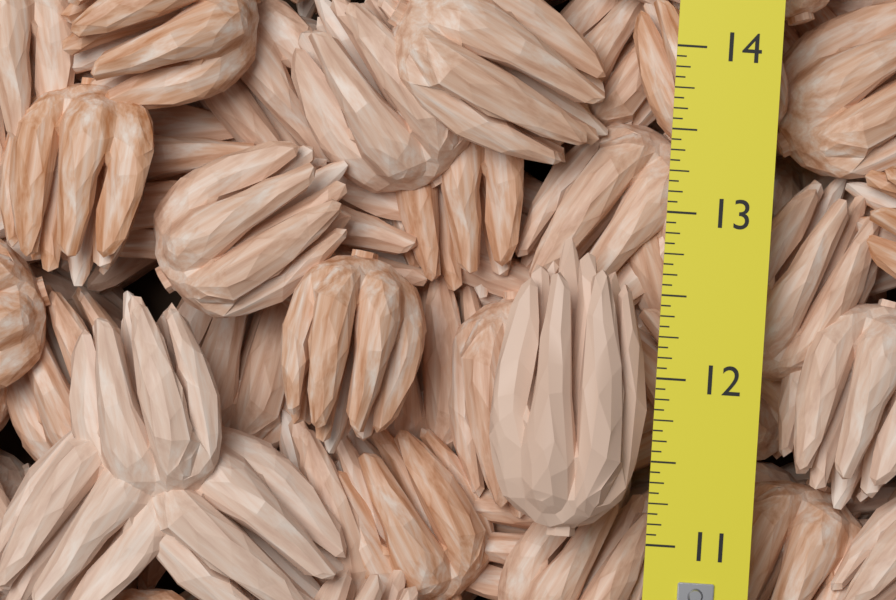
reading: 12.8125 (no unit)
